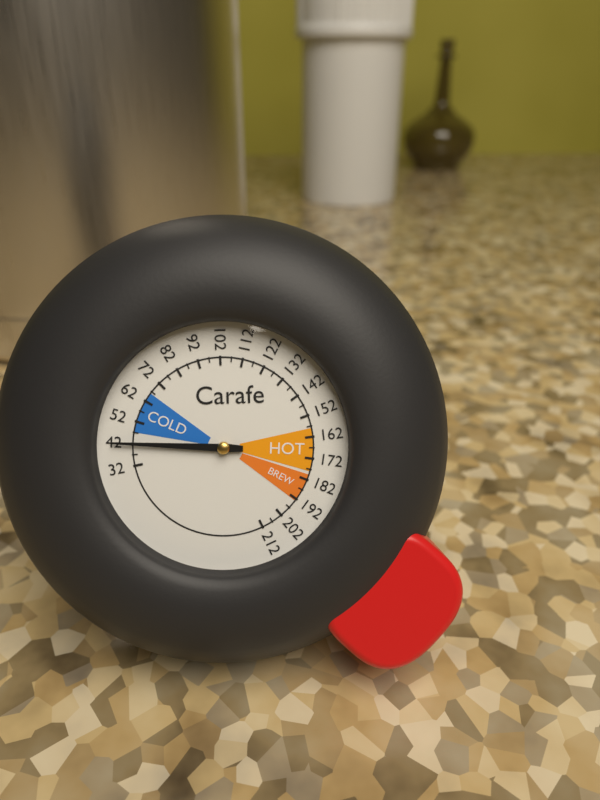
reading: 42 (no unit)
